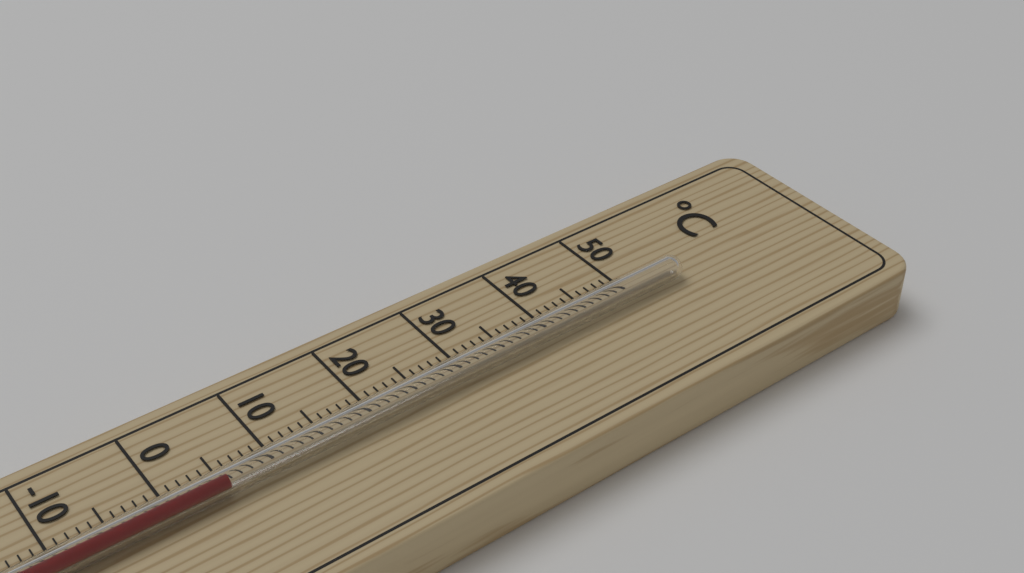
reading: 5 °C
